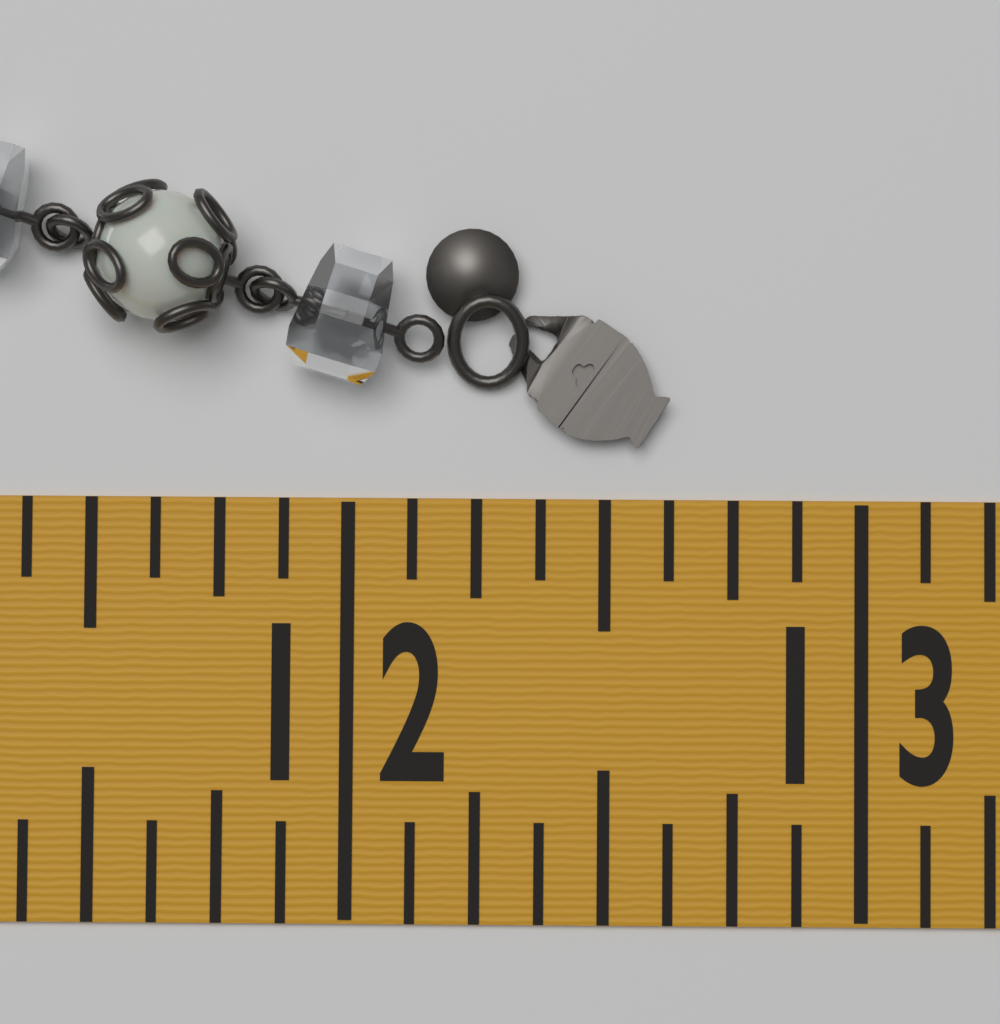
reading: 12.625 in
